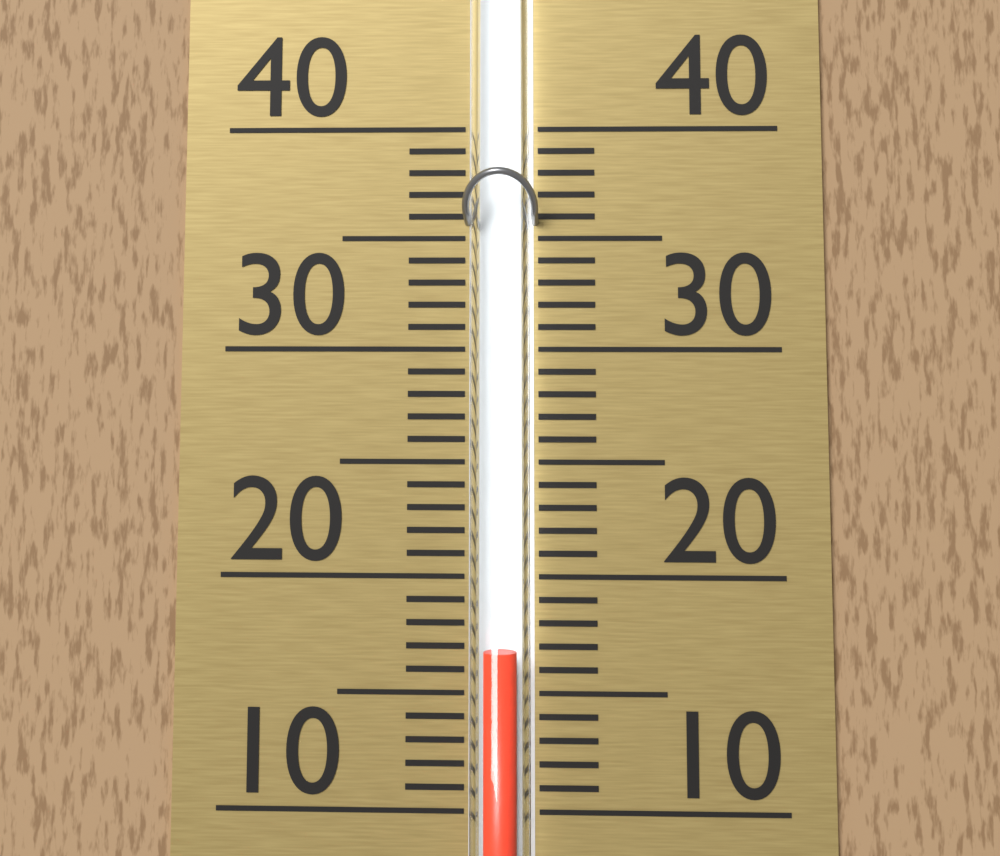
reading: 17 (no unit)
